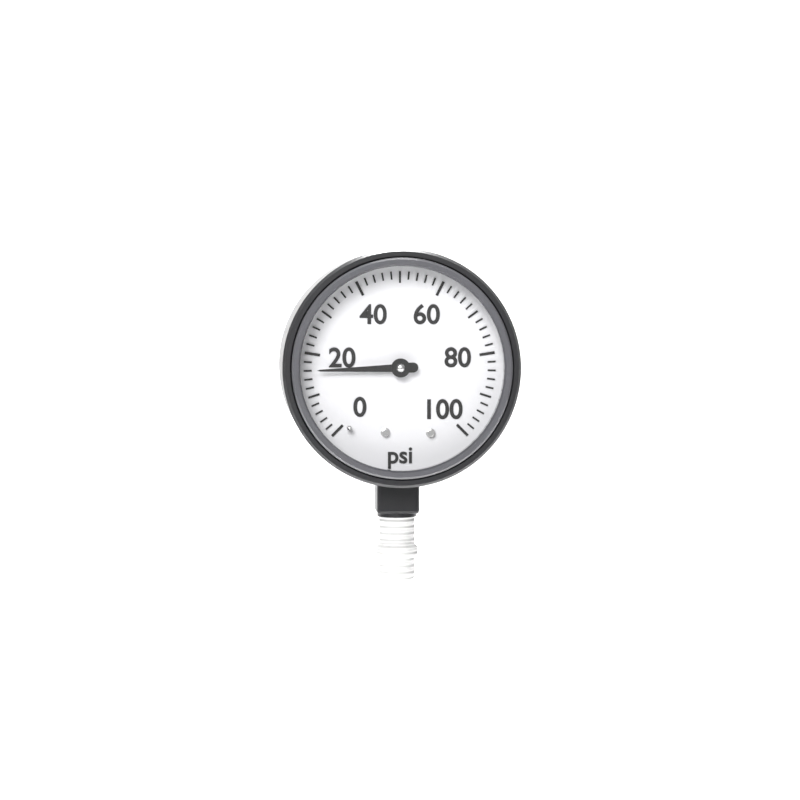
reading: 16 psi
